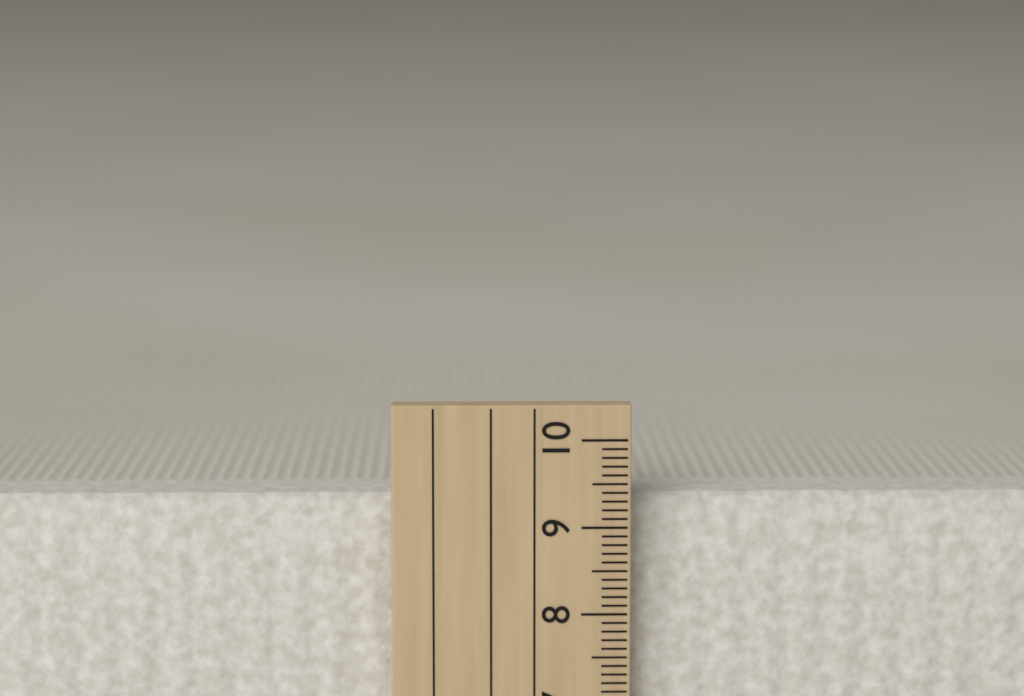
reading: 9.3 cm
